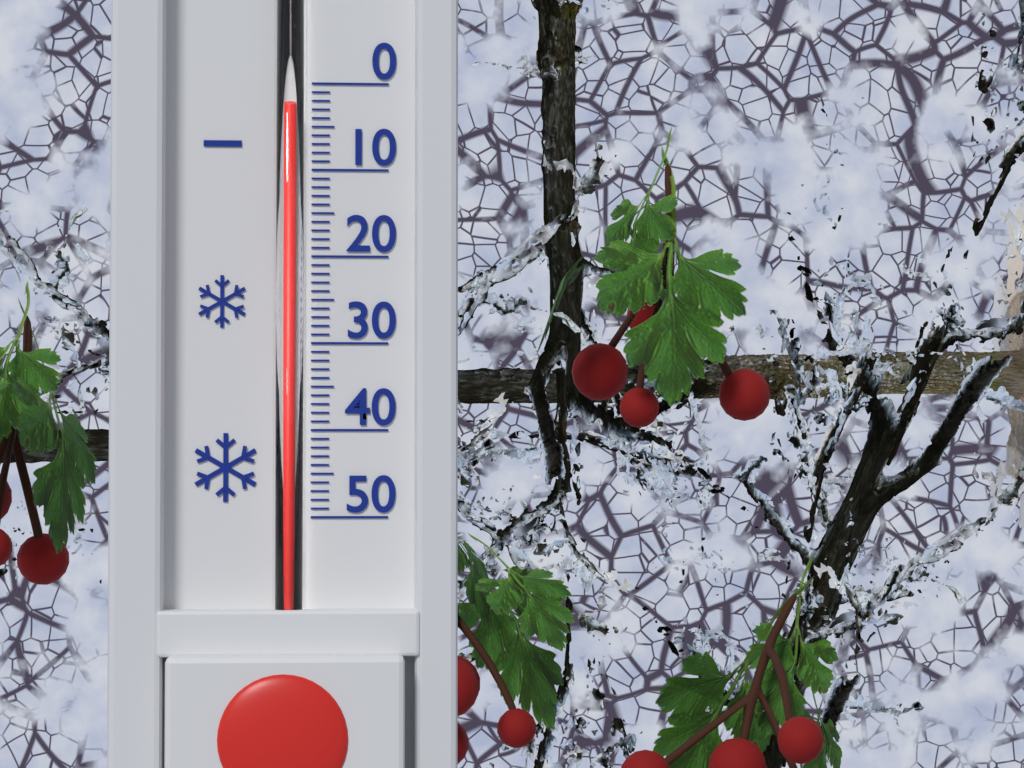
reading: 3 (no unit)
